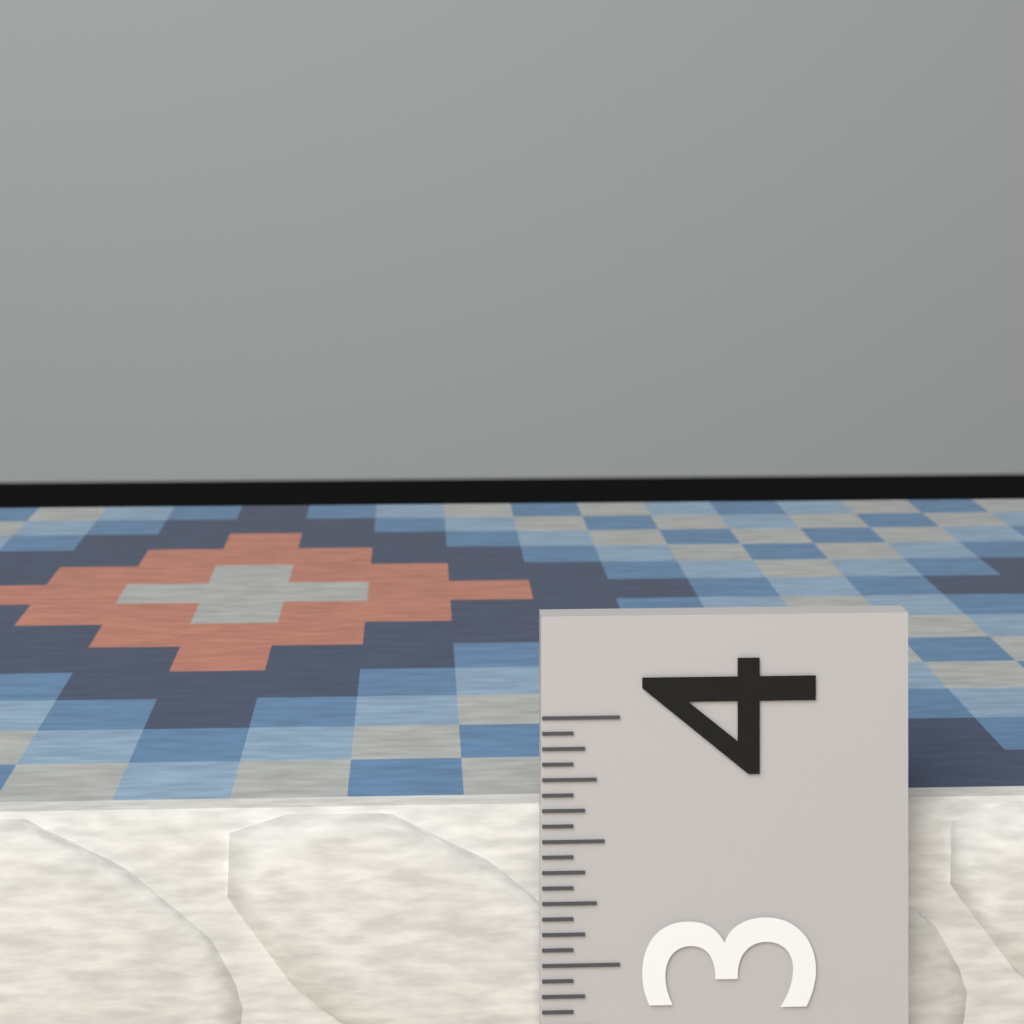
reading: 3.5625 (no unit)
